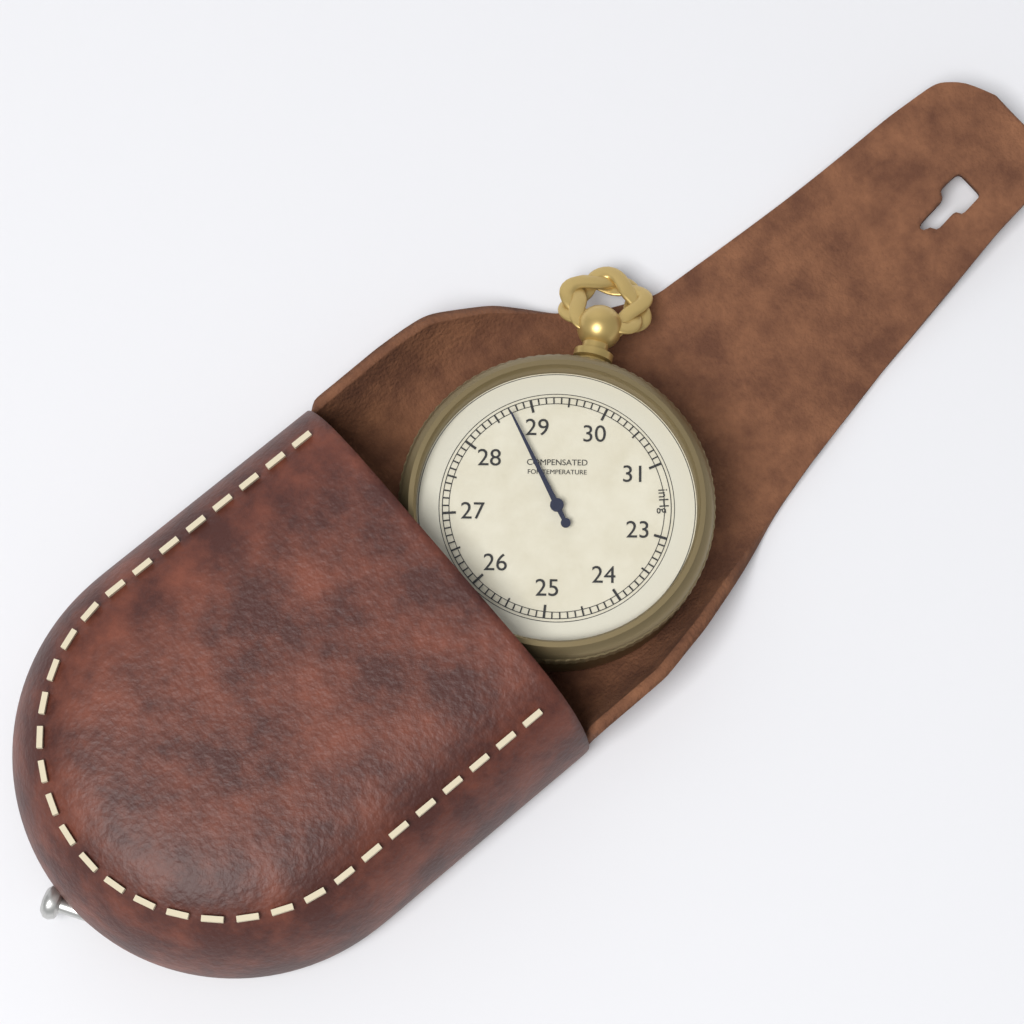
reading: 28.7 inHg
